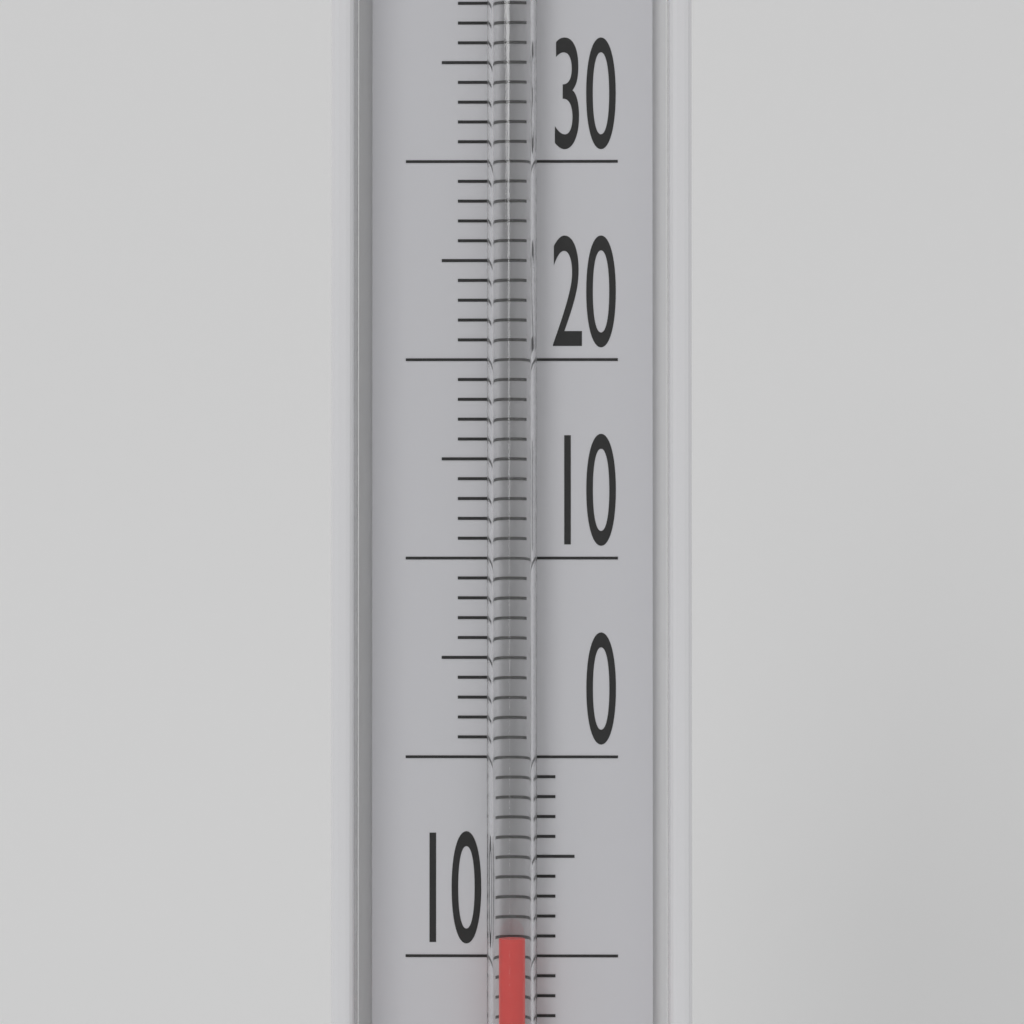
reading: -9 °C
